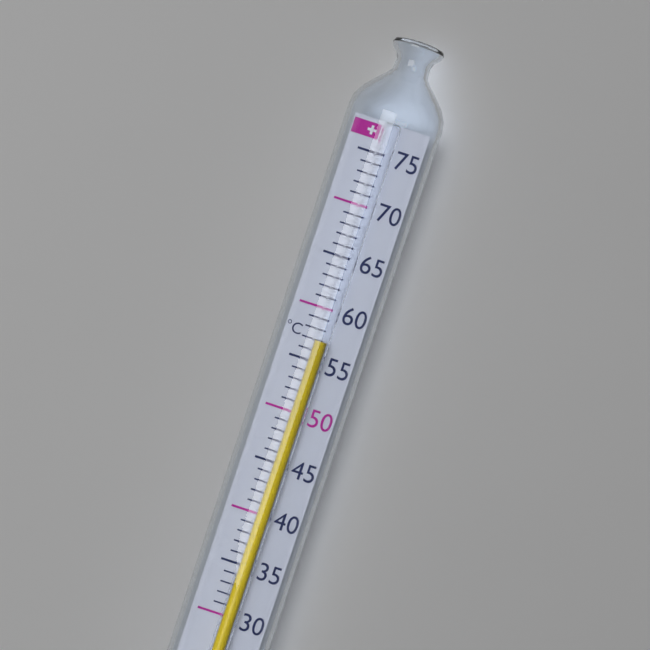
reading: 57 °C
